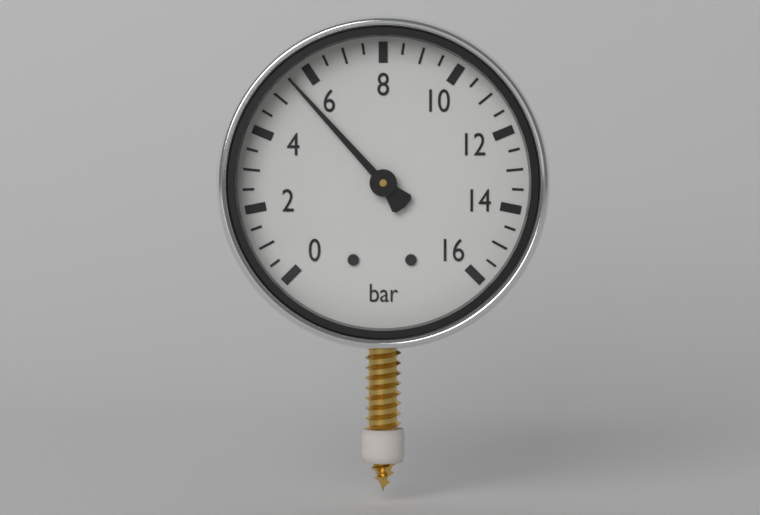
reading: 5.5 bar
